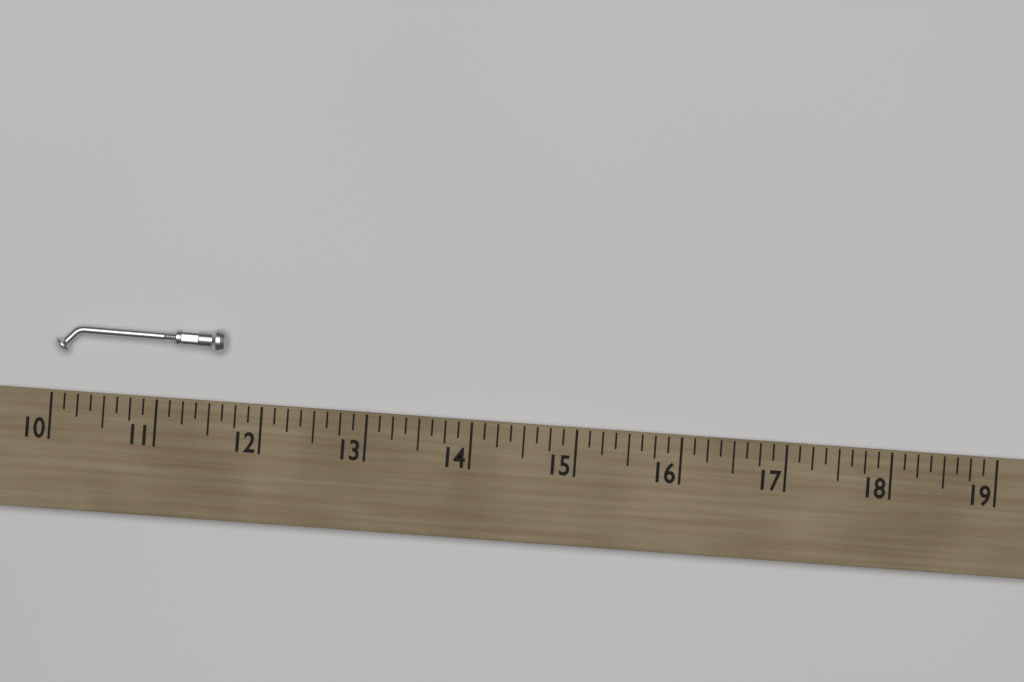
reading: 11.625 (no unit)
